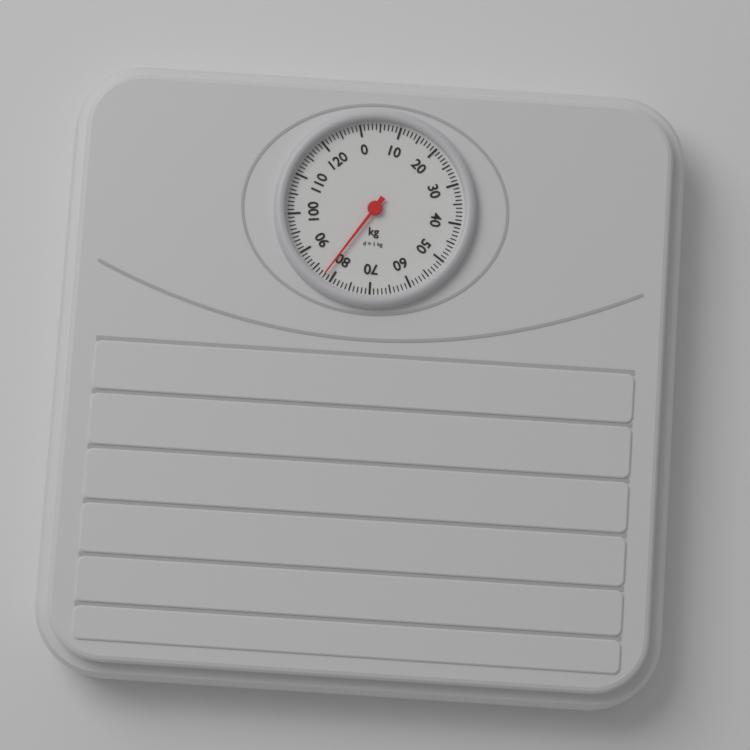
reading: 82 kg
